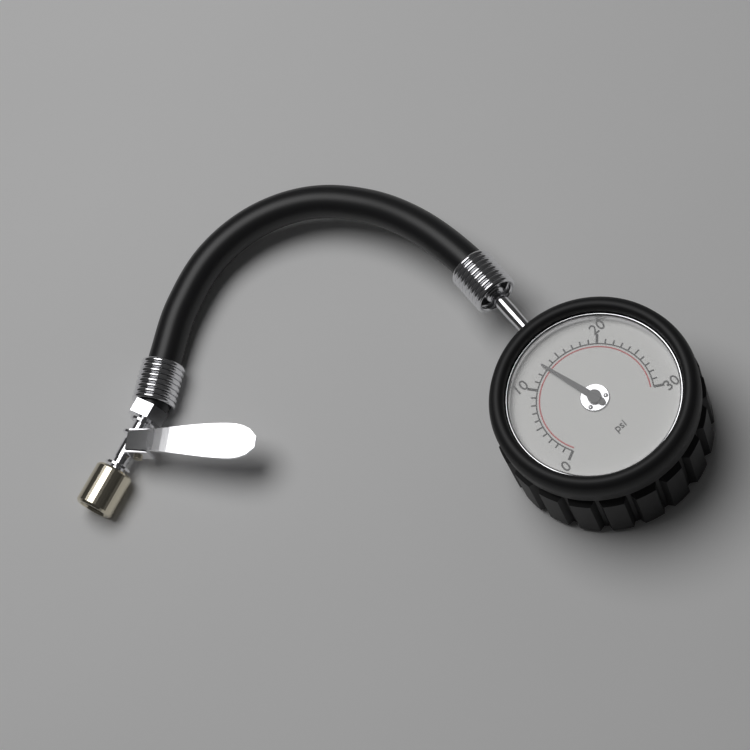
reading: 13 psi
